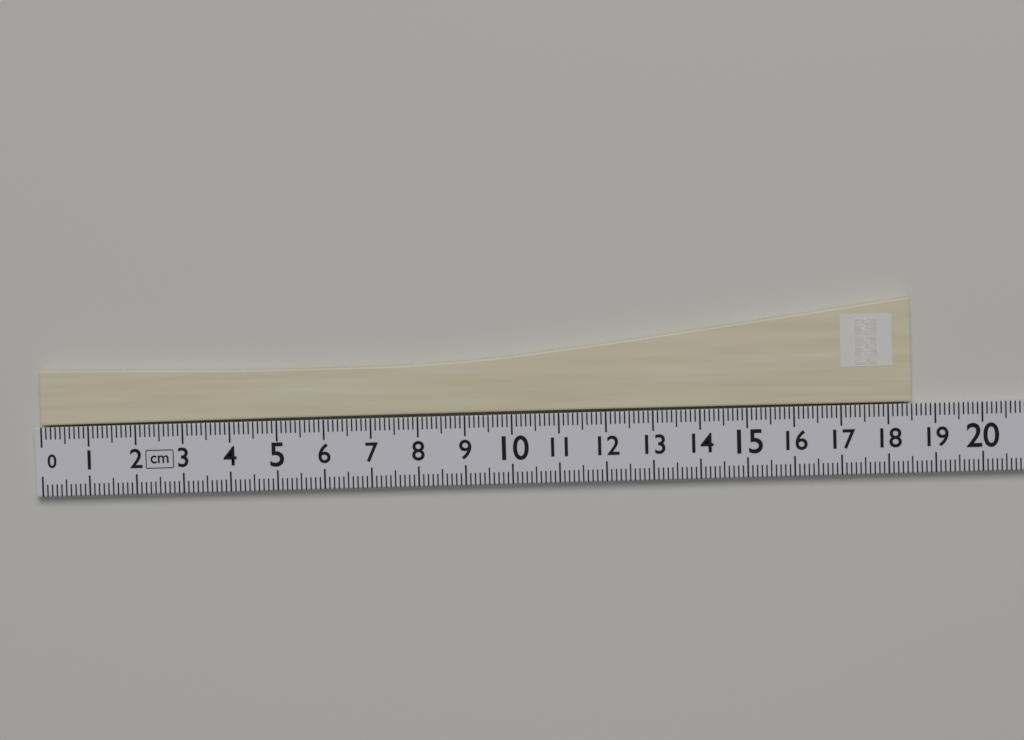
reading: 18.5 cm
